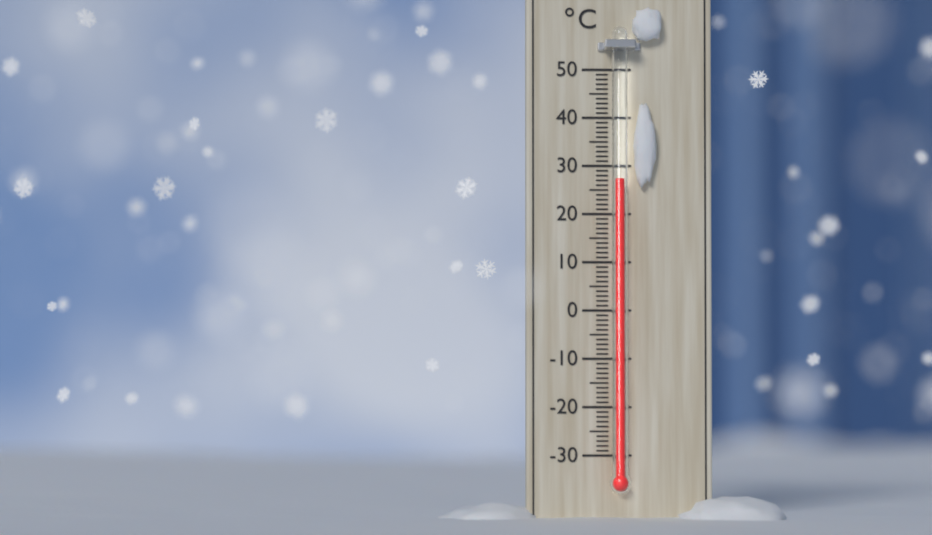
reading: 27 °C
